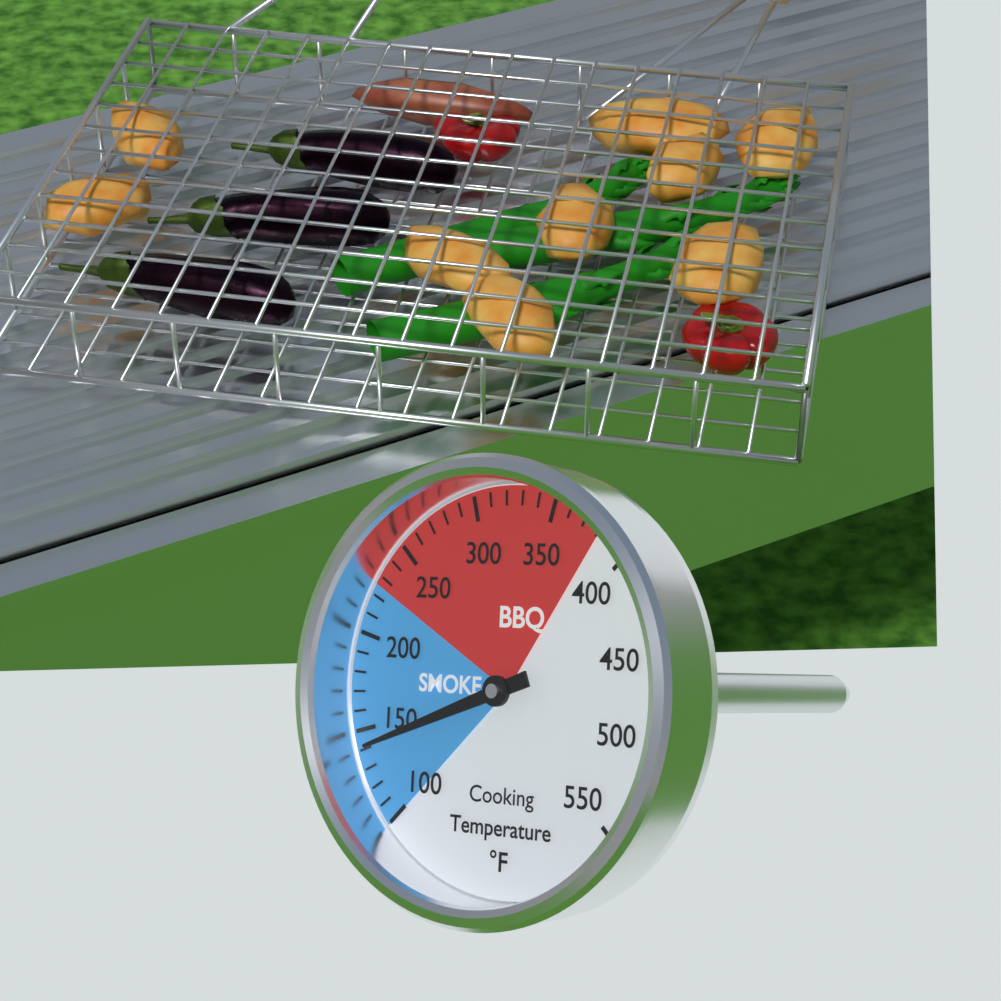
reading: 140 °F
